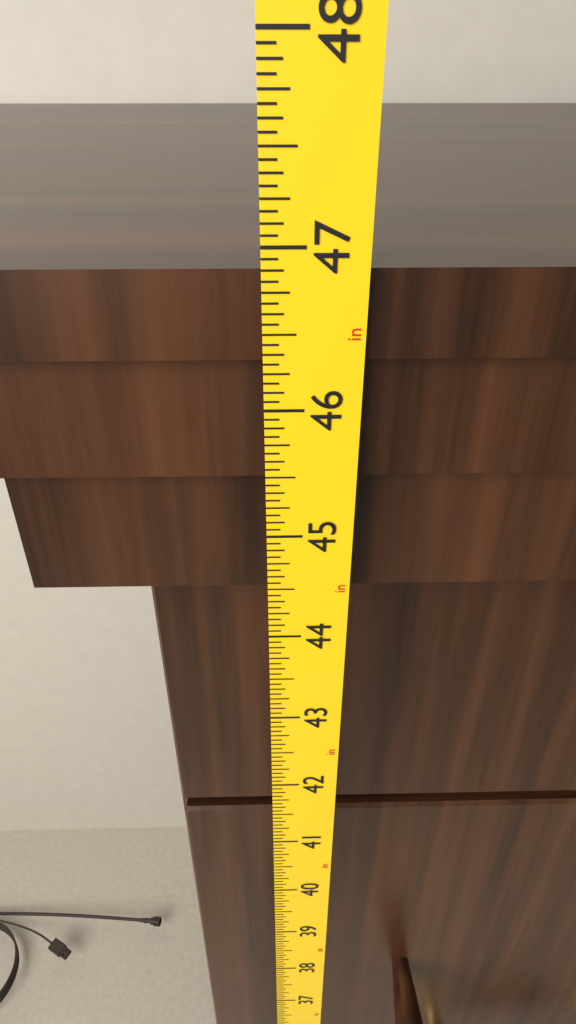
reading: 46.8750 in
